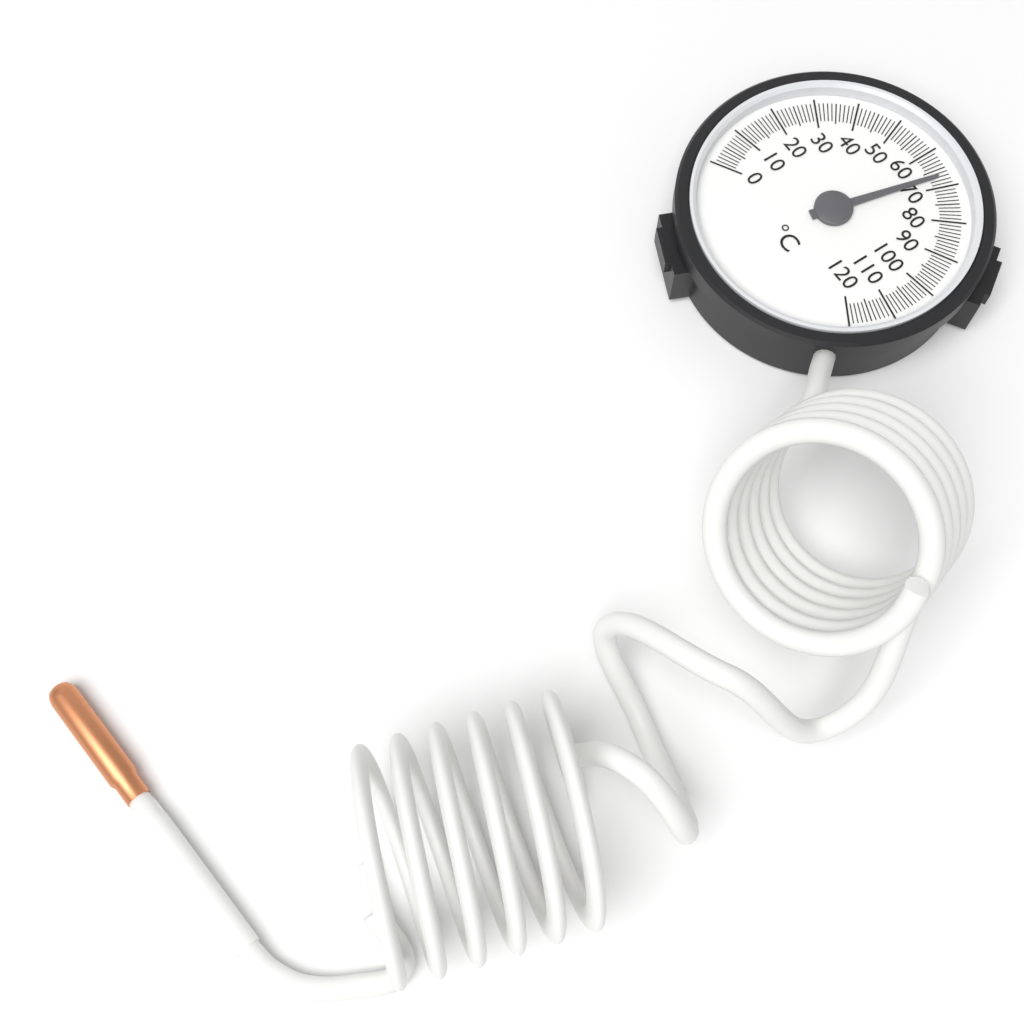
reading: 67 °C
